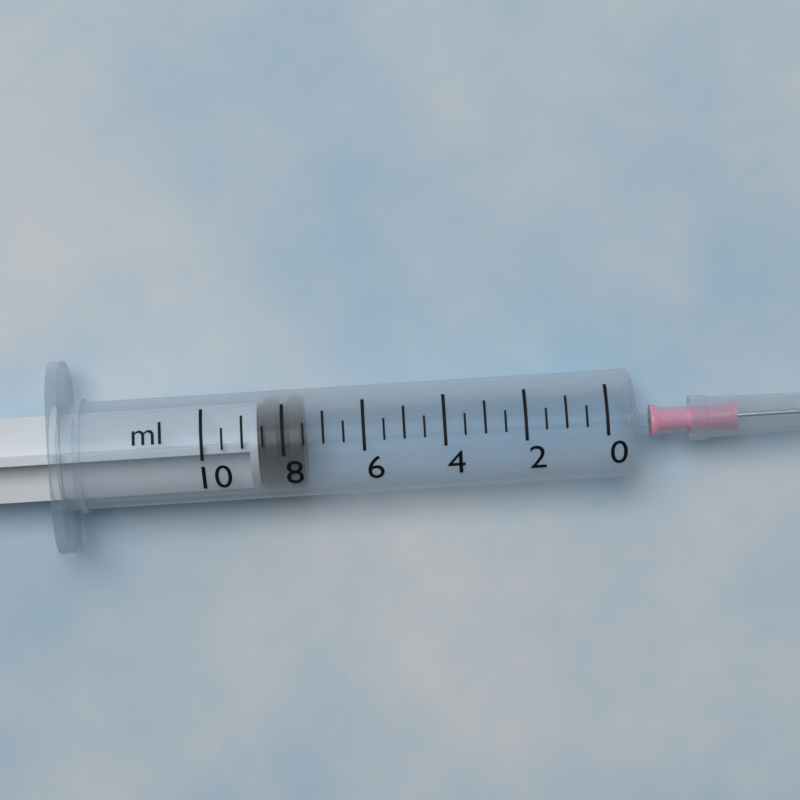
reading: 7.5 ml
